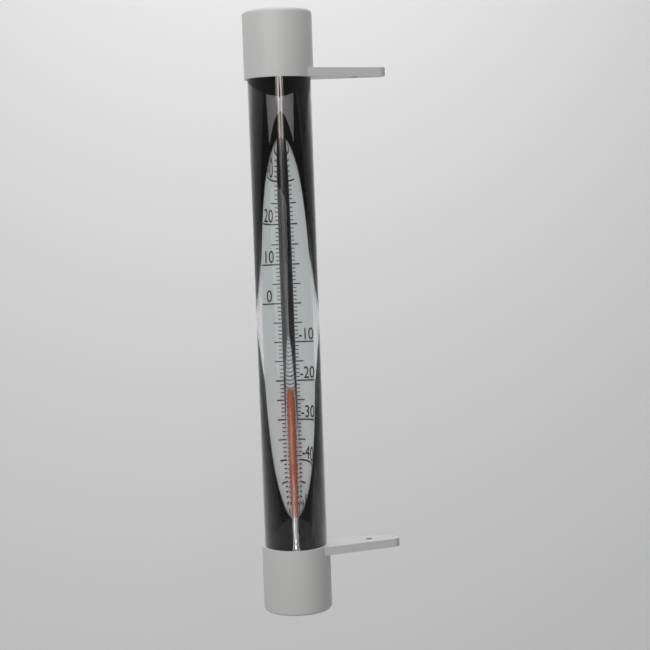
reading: -23 °C
